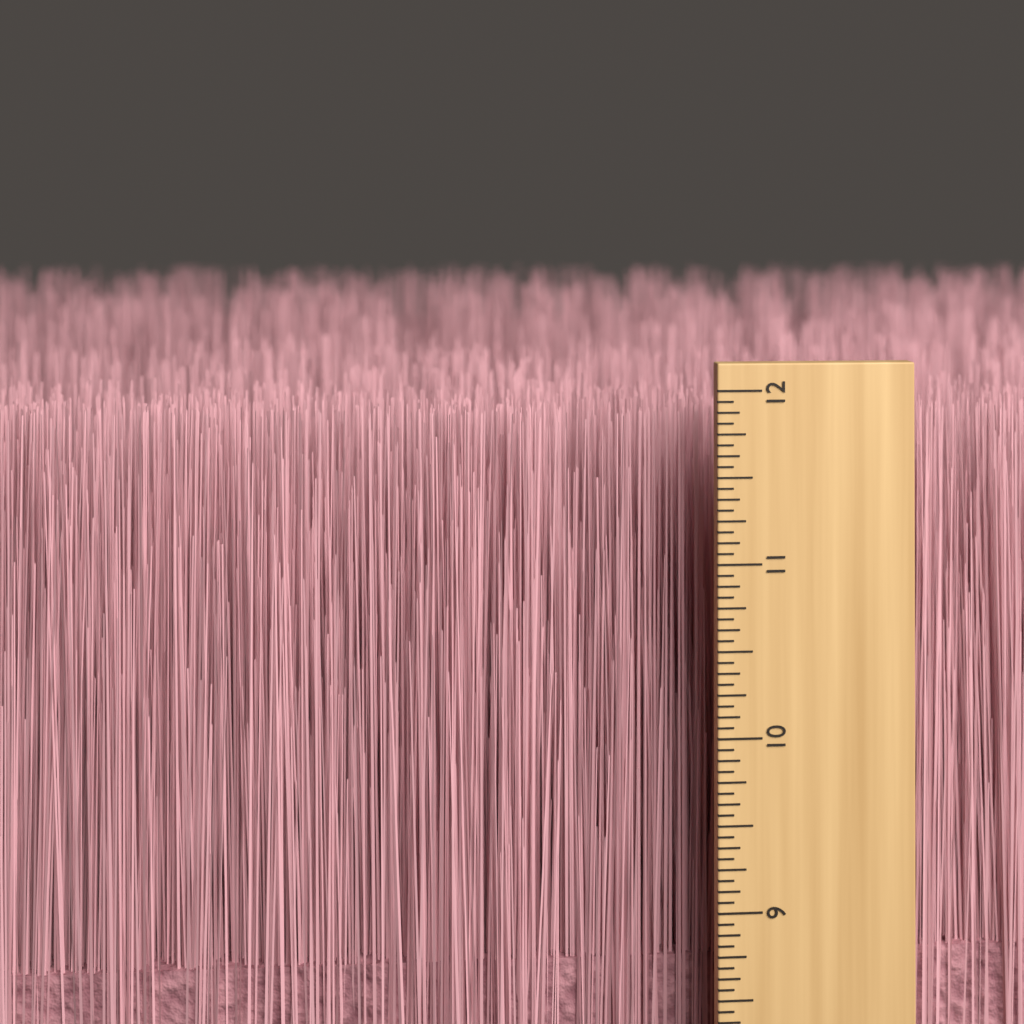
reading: 11.8125 inch
